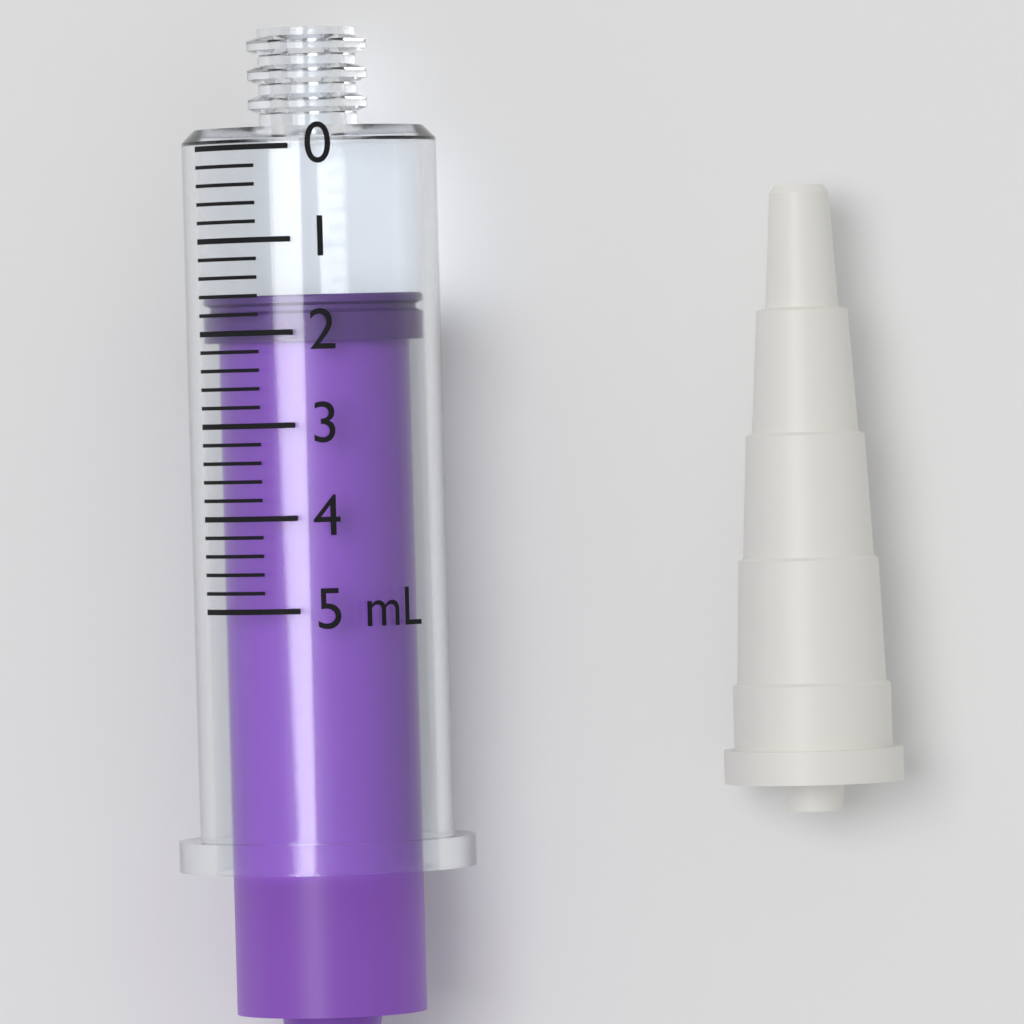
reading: 1.6 mL
